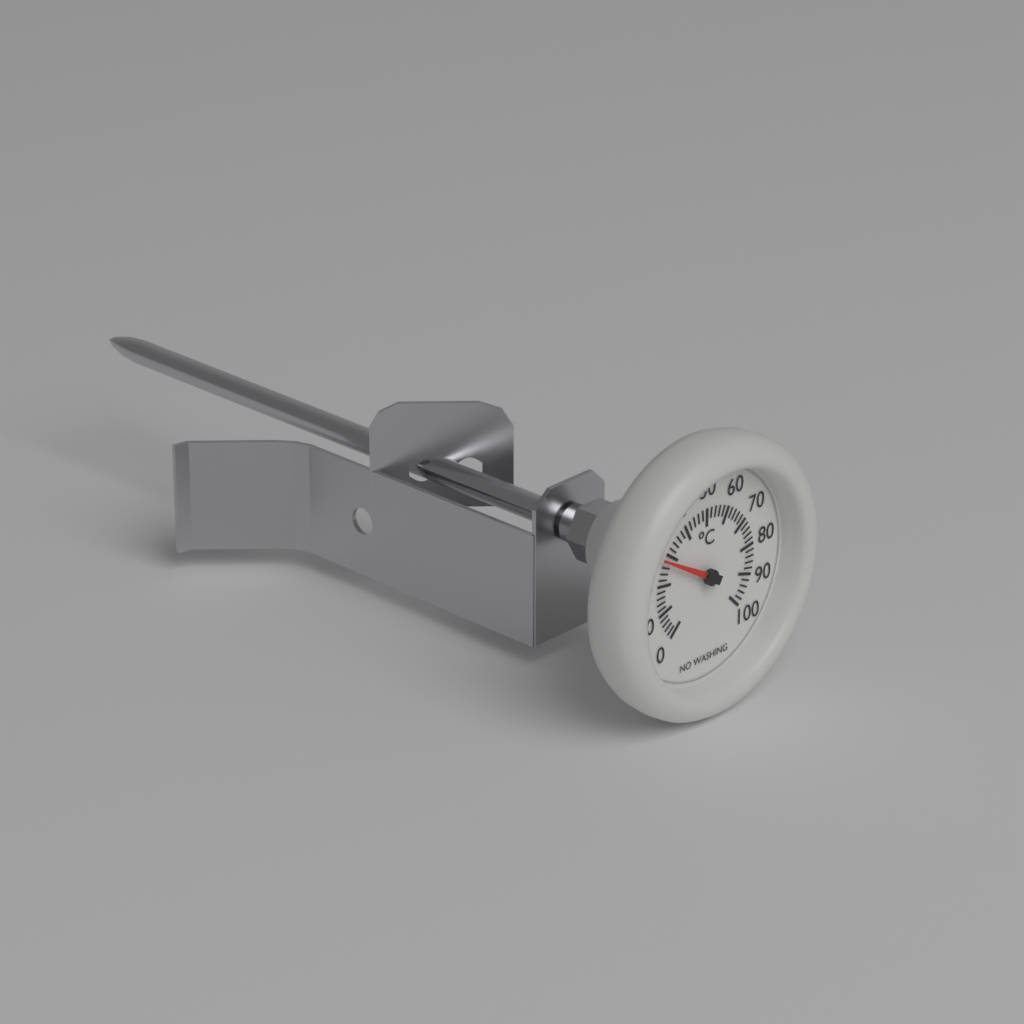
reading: 28 °C
